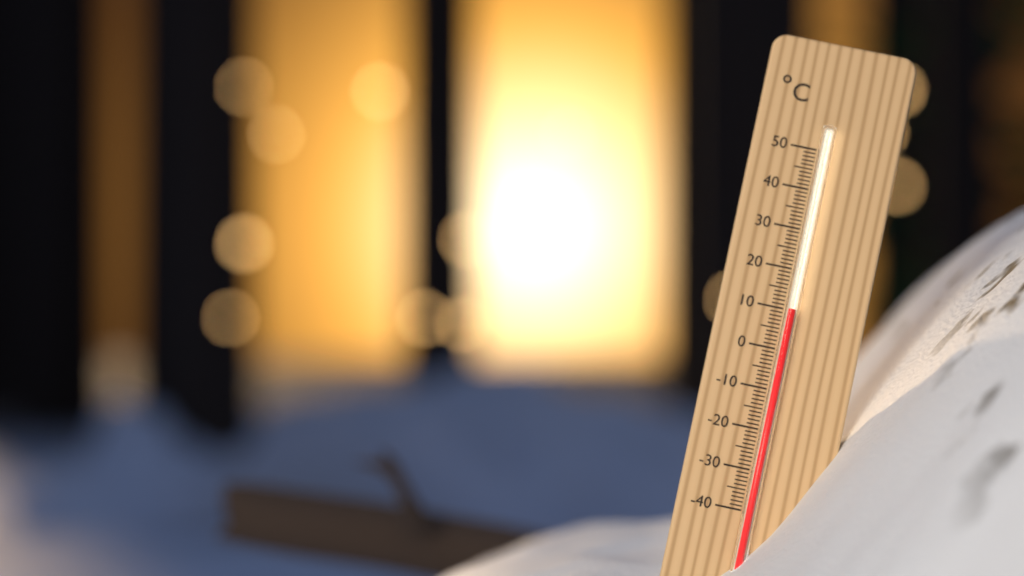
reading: 10 °C
